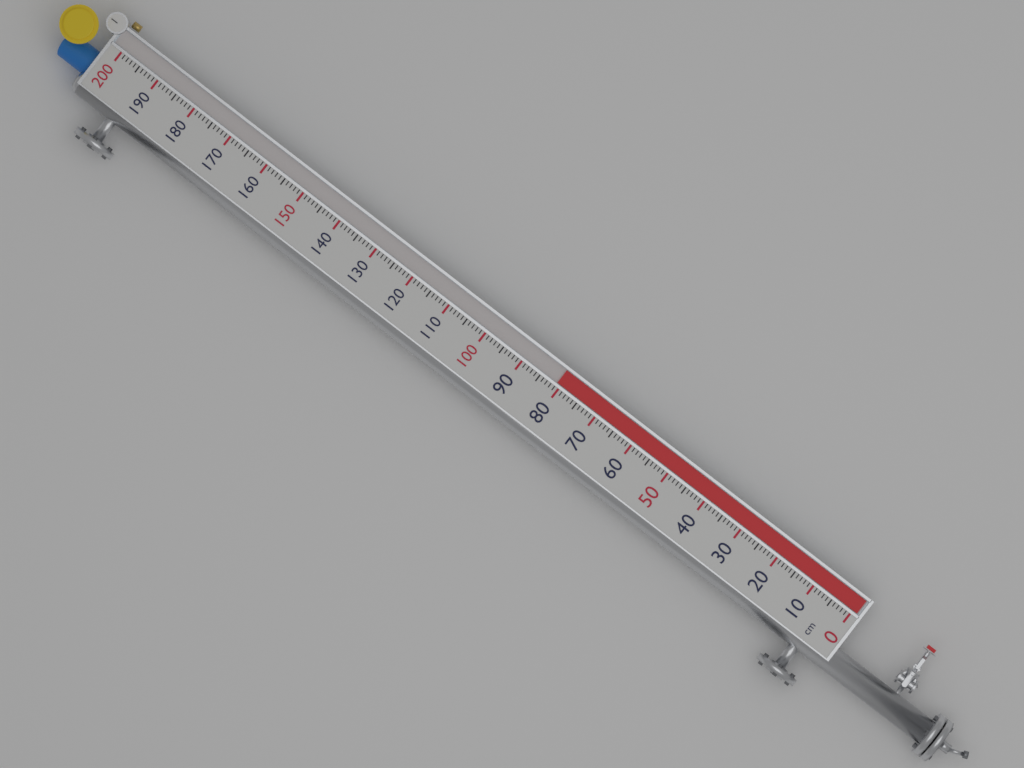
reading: 81 cm
